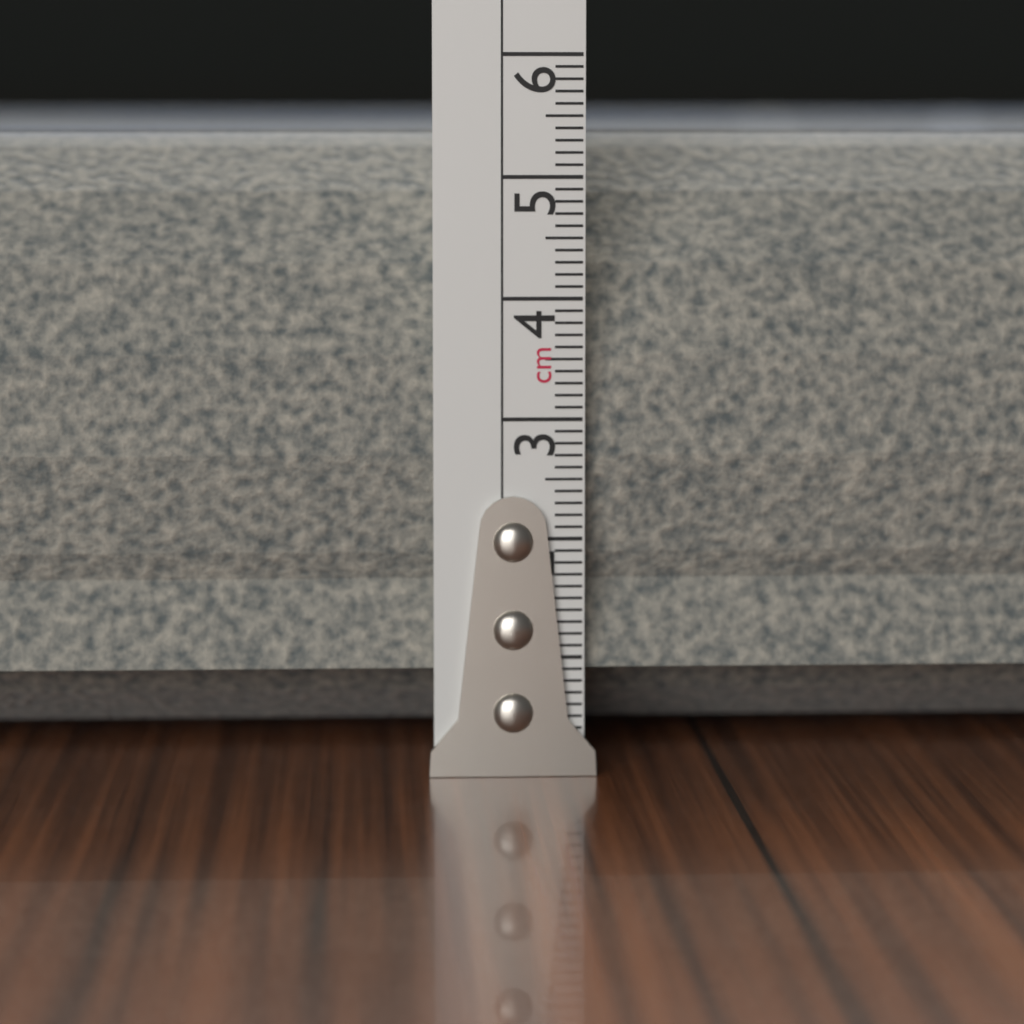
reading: 5.6 cm
